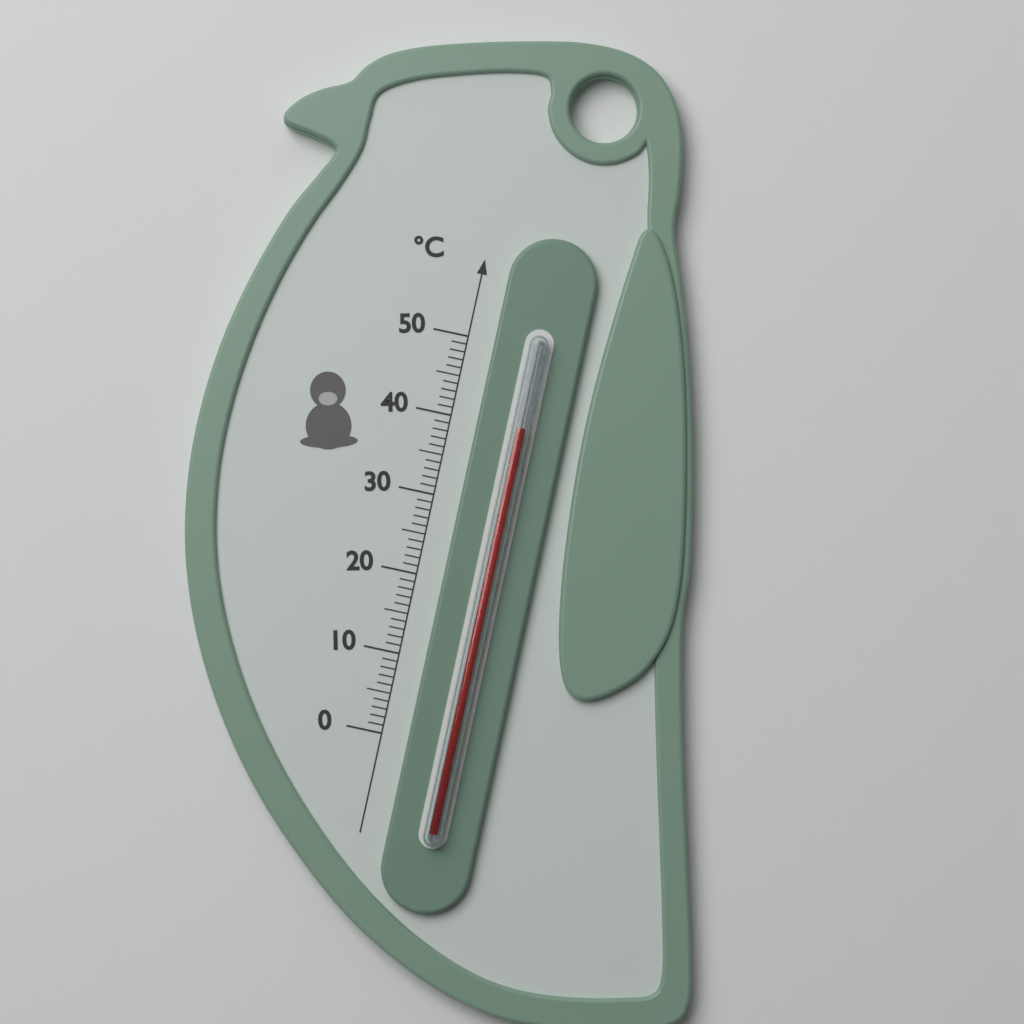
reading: 40 °C
